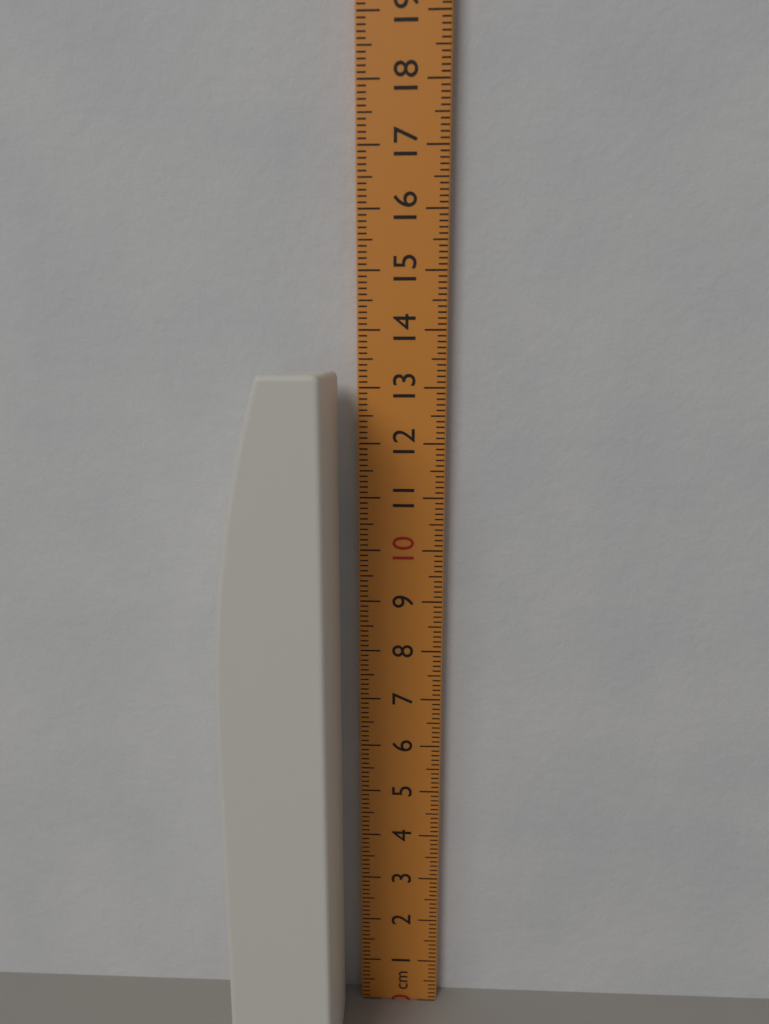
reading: 13.3 cm
